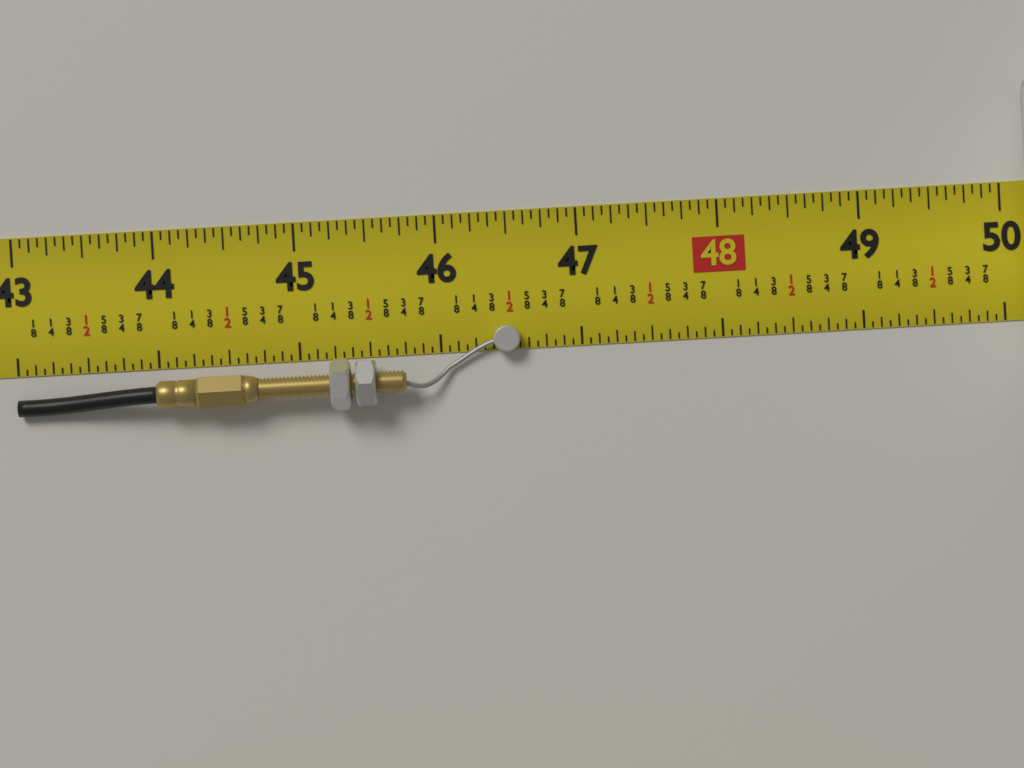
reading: 46.5625 in
